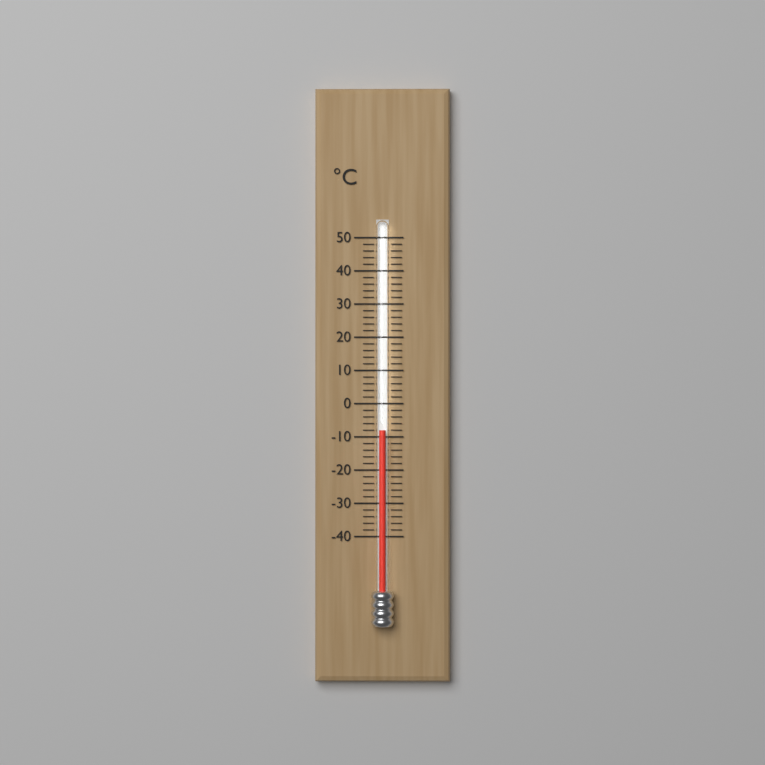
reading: -8 °C
